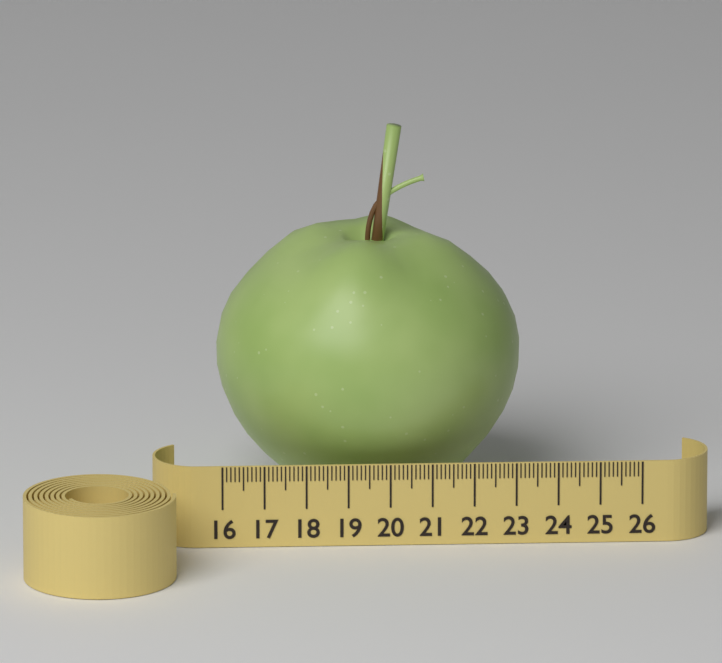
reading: 23.3 (no unit)
